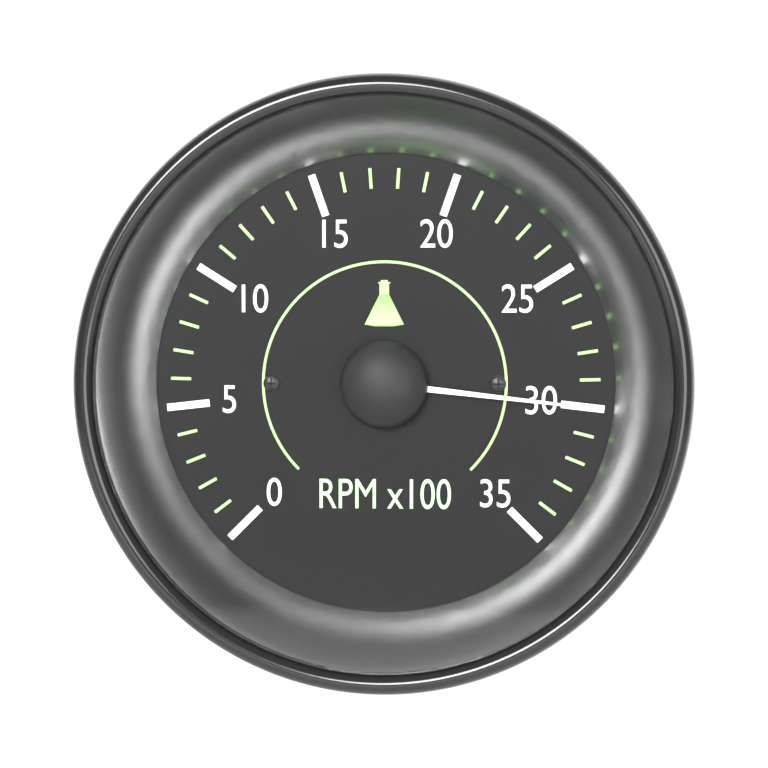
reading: 30 RPM x100
